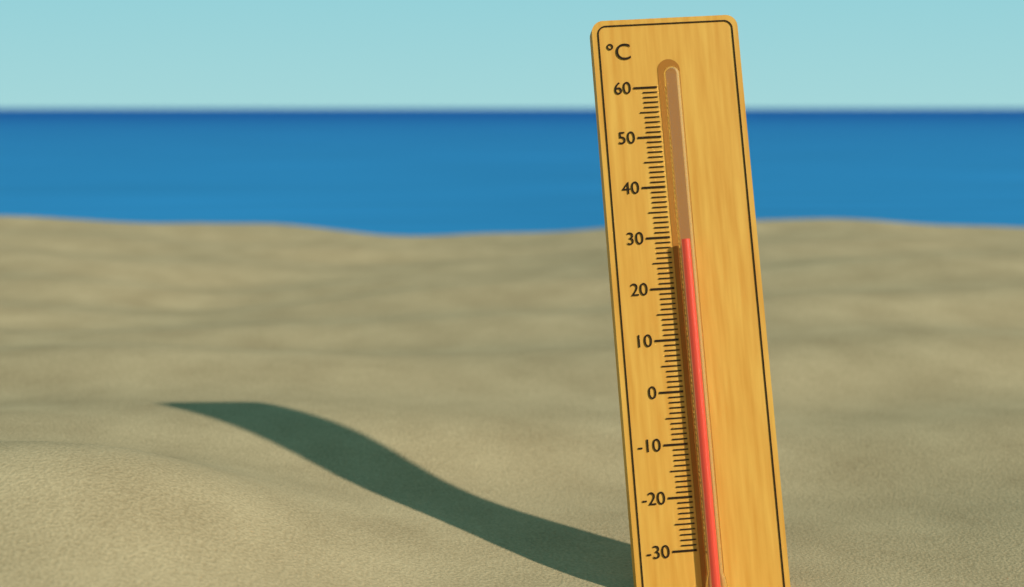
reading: 29 °C
